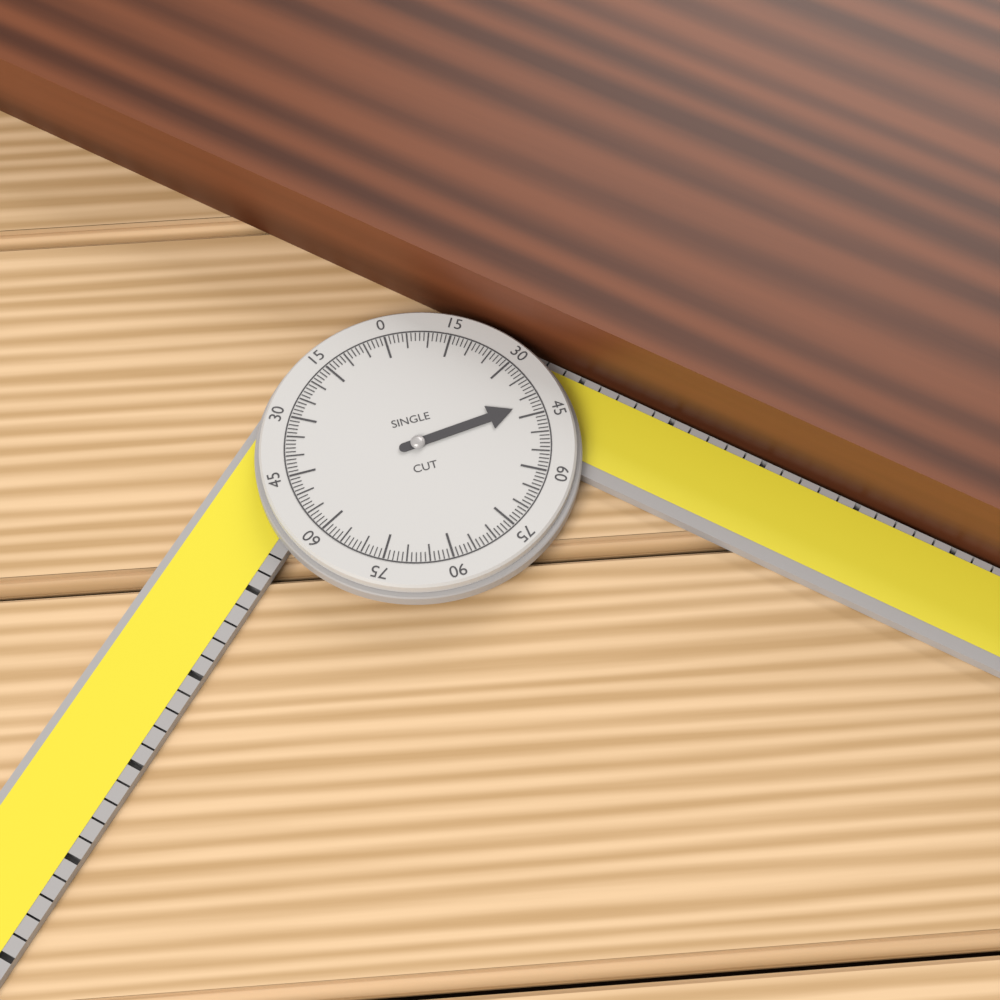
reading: 42 °
